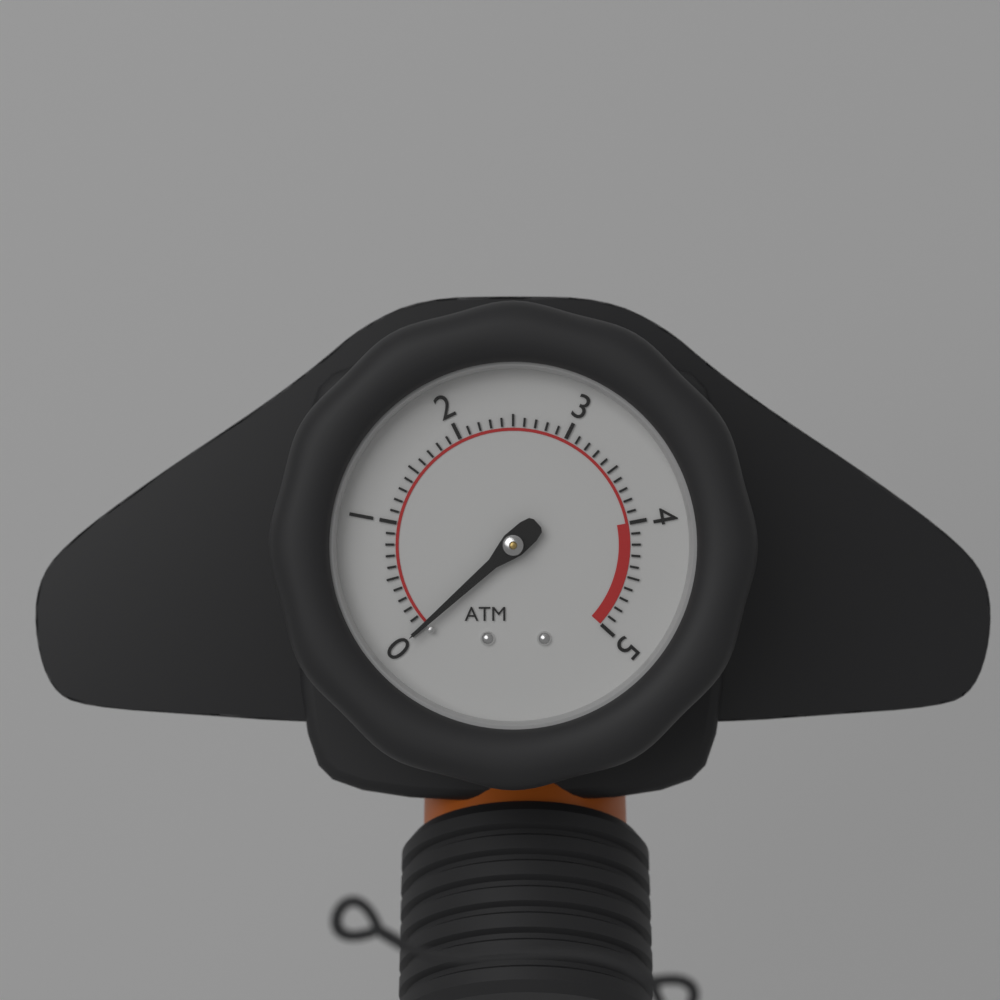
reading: 0.0 atm
